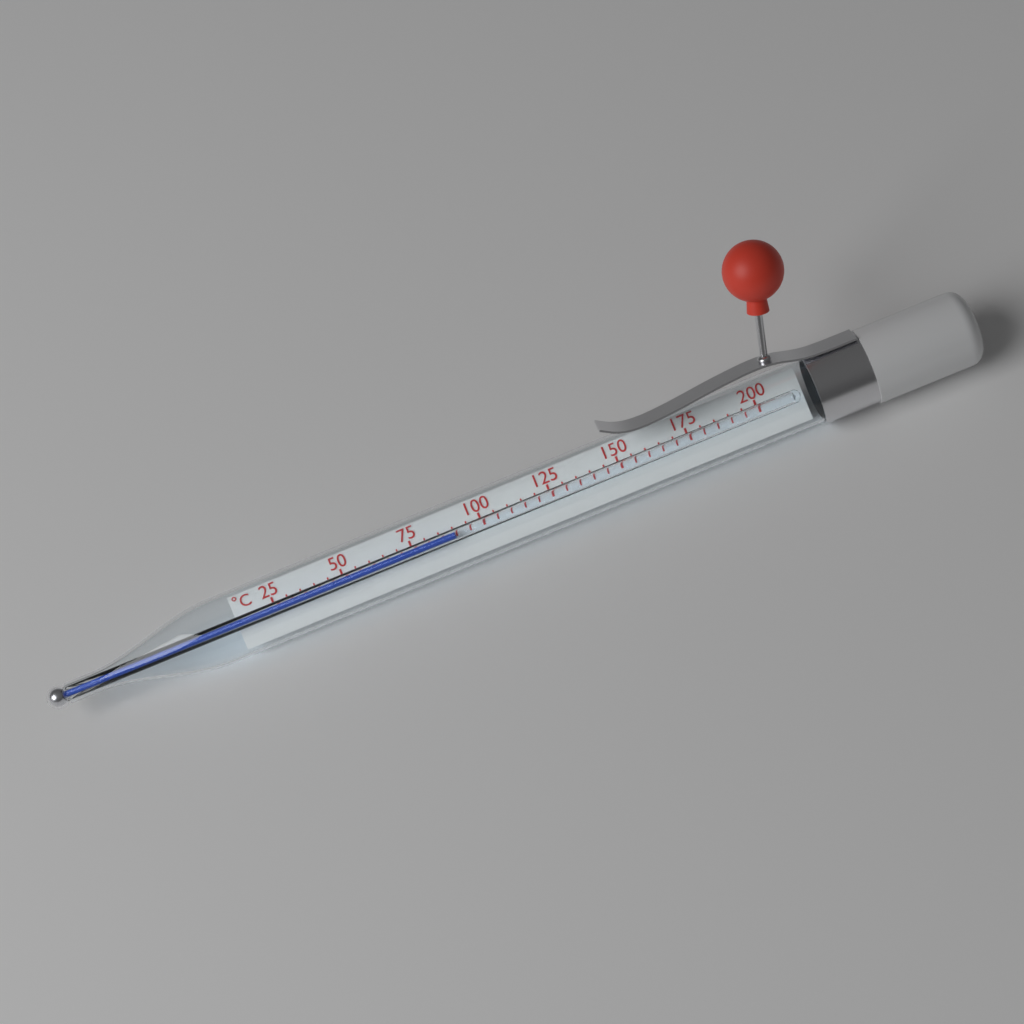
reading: 90 °C
